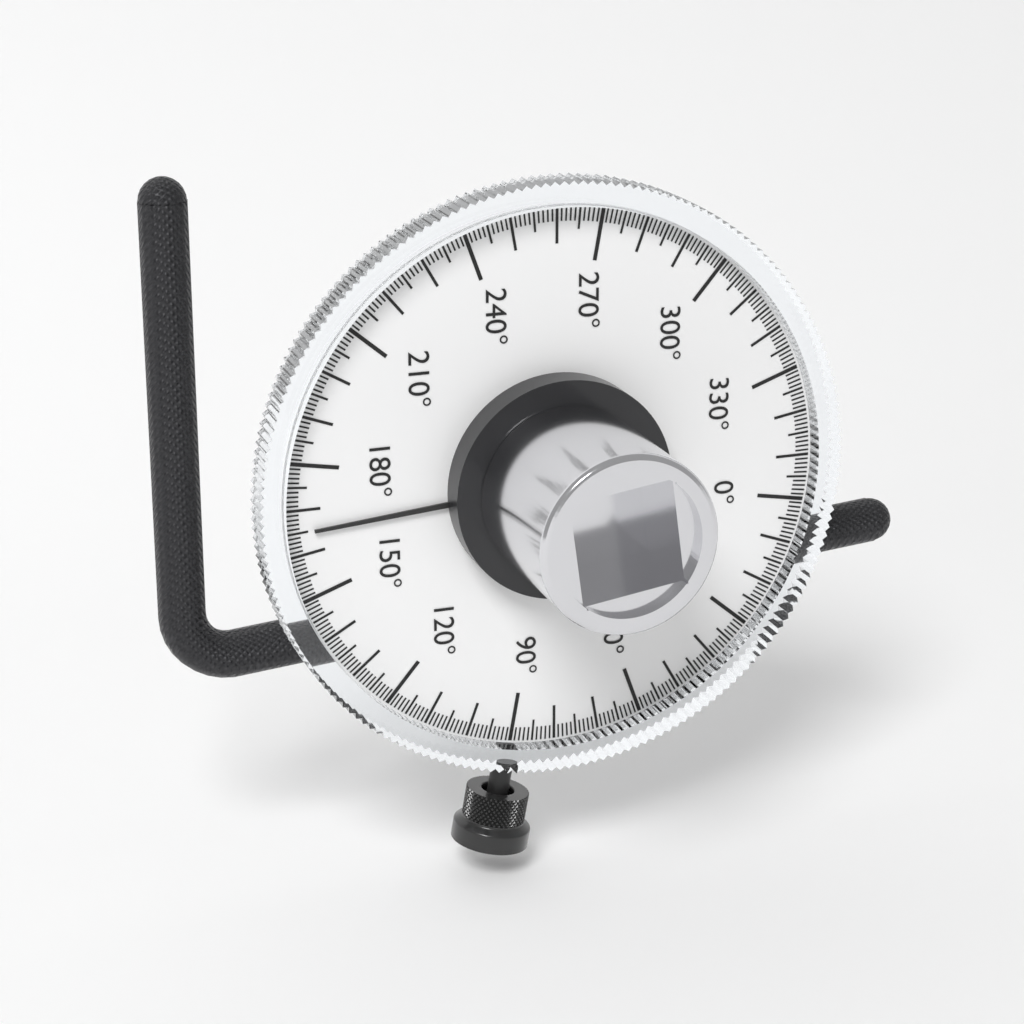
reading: 165 °
